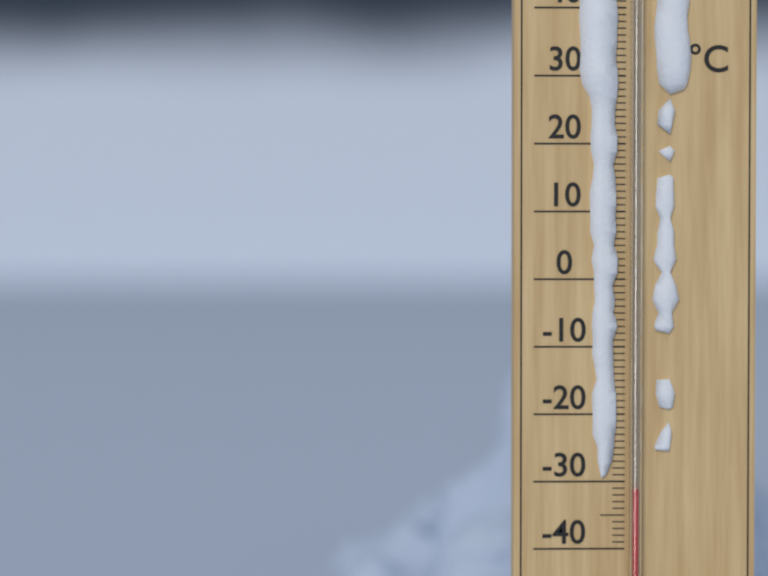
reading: -31 °C
